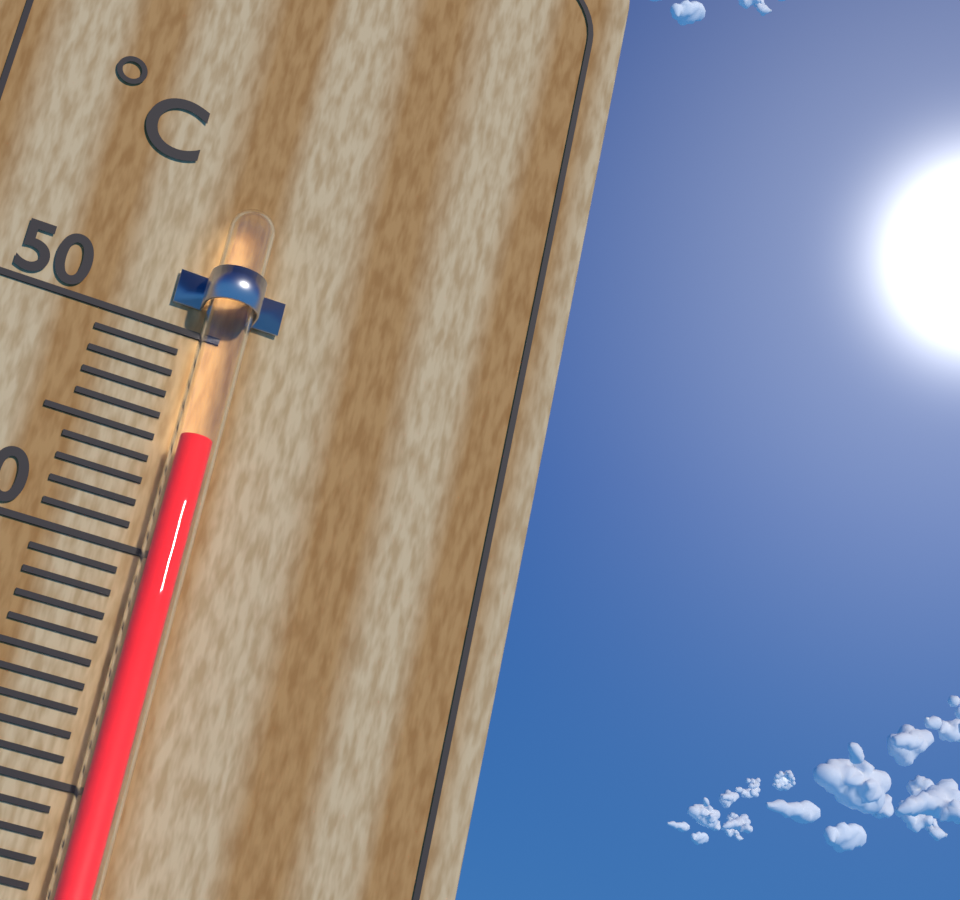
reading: 45 °C
